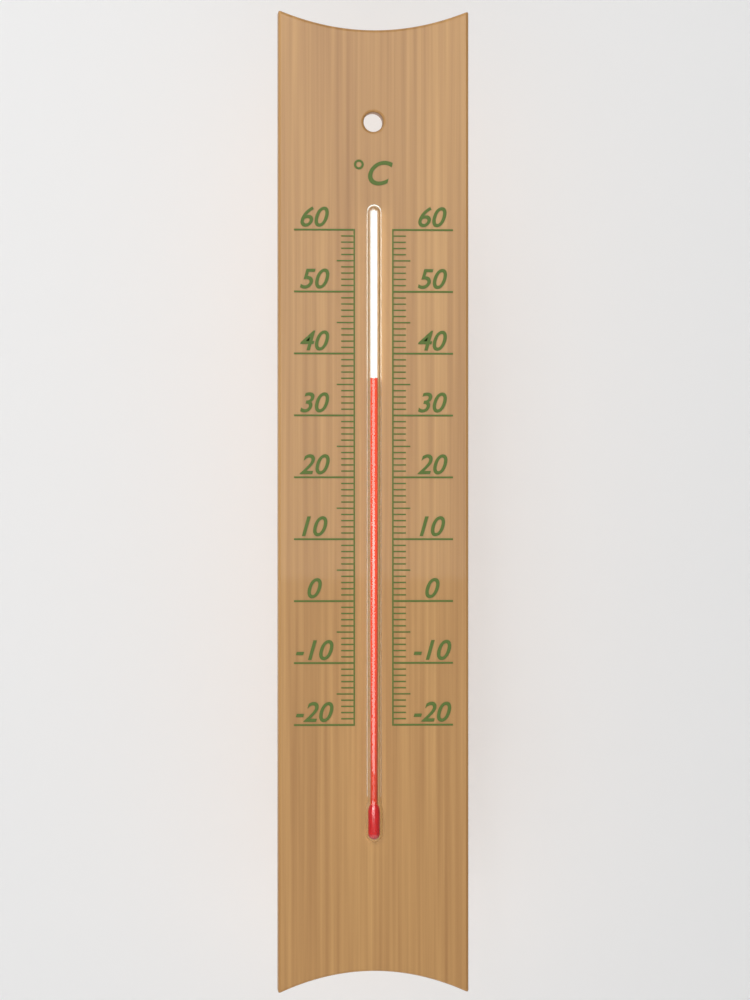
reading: 36 °C
